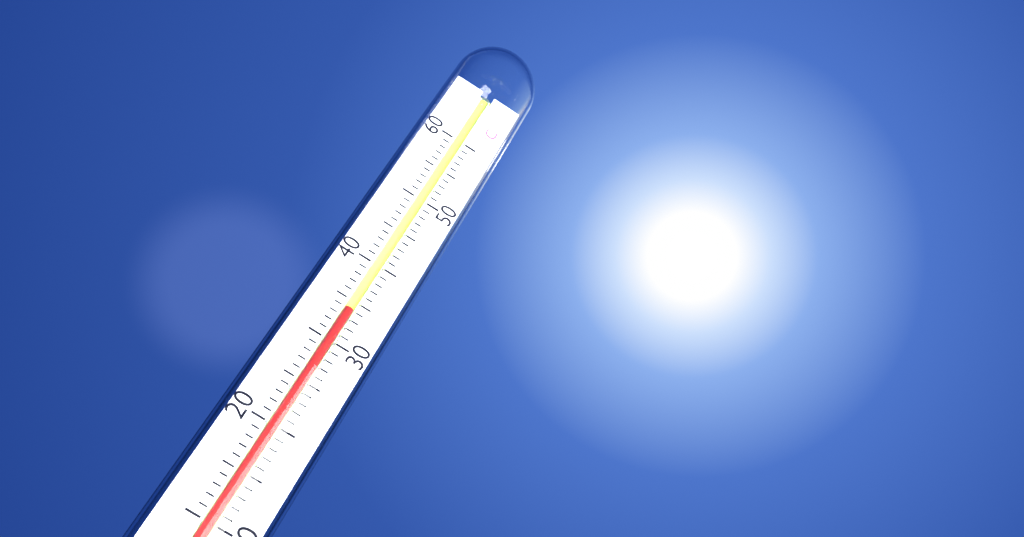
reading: 34 °C
